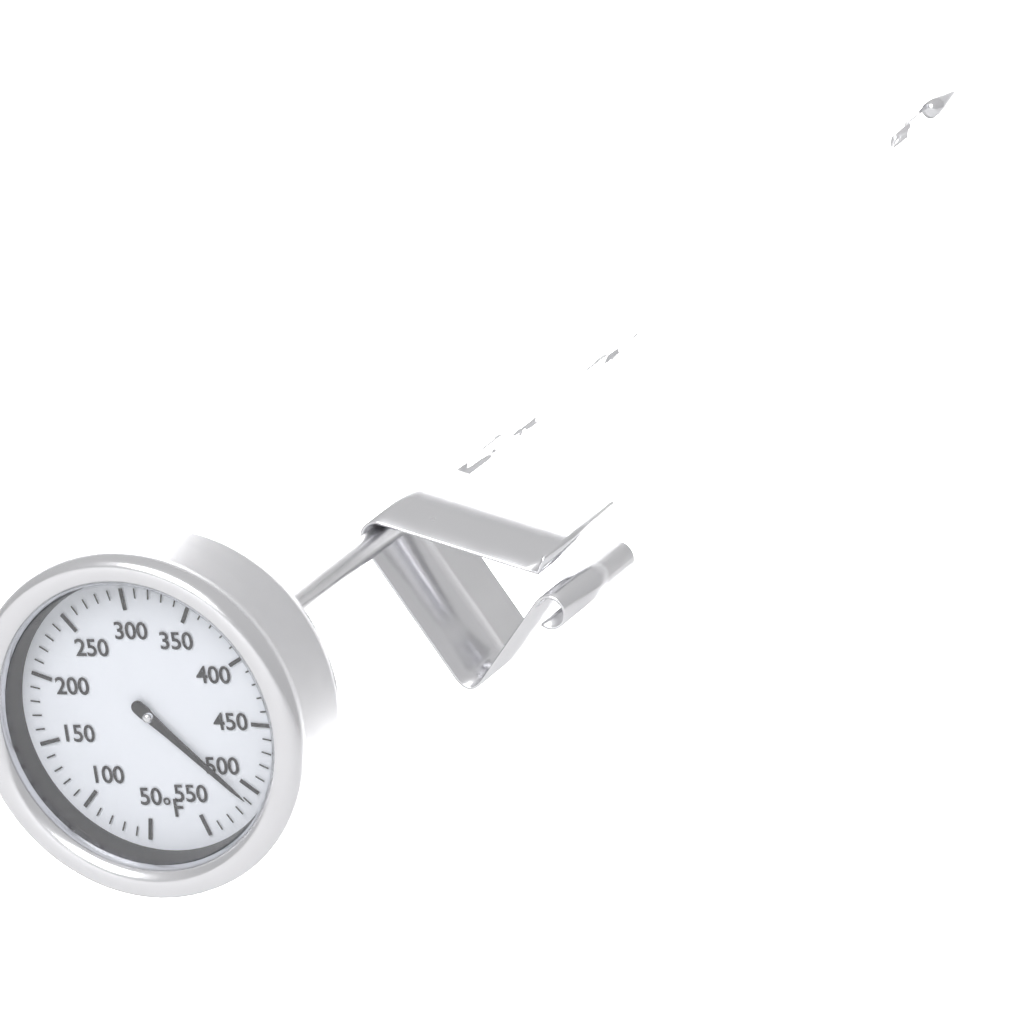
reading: 510 °F
